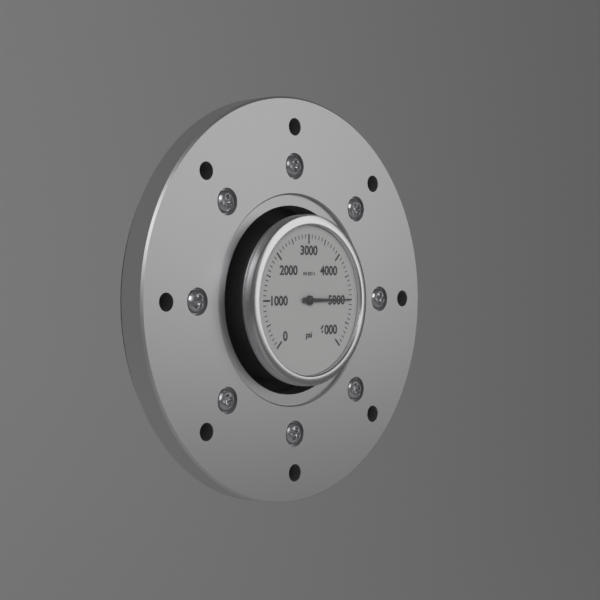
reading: 5000 psi
